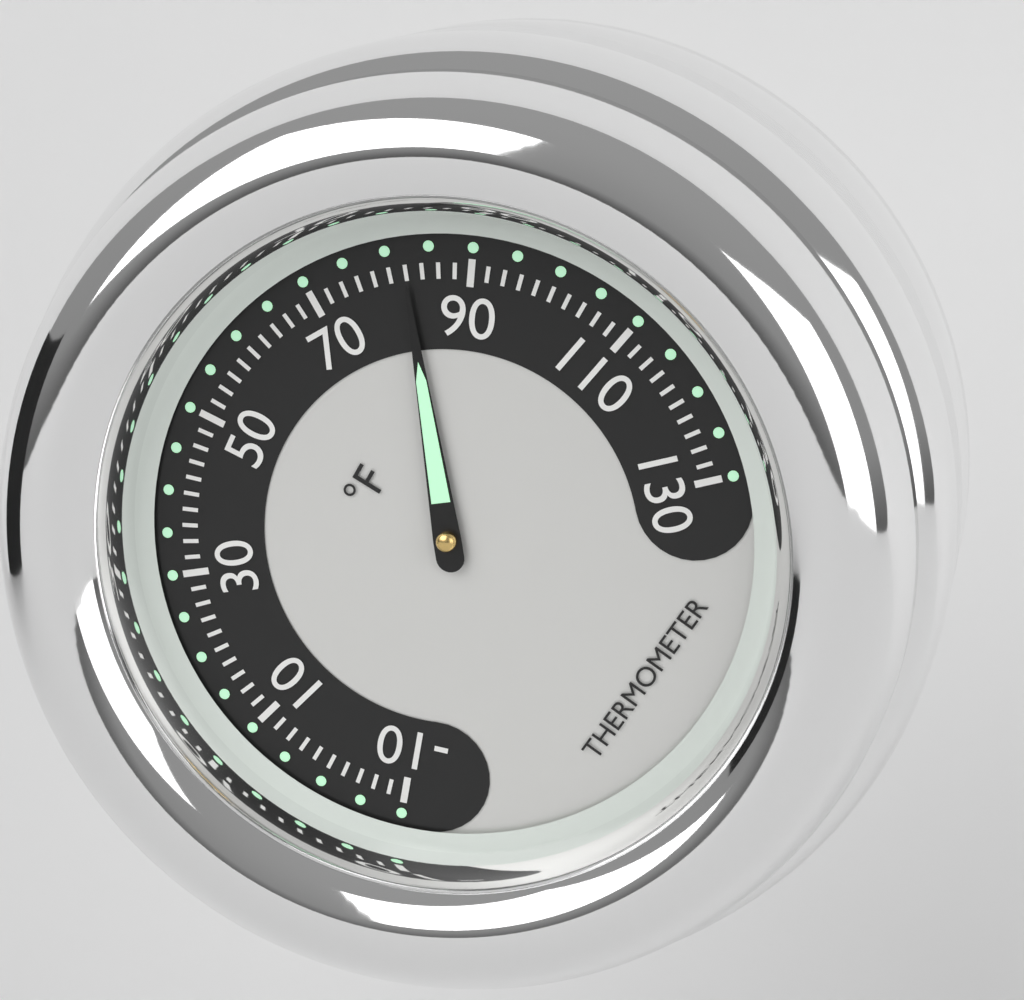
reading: 82 °F
